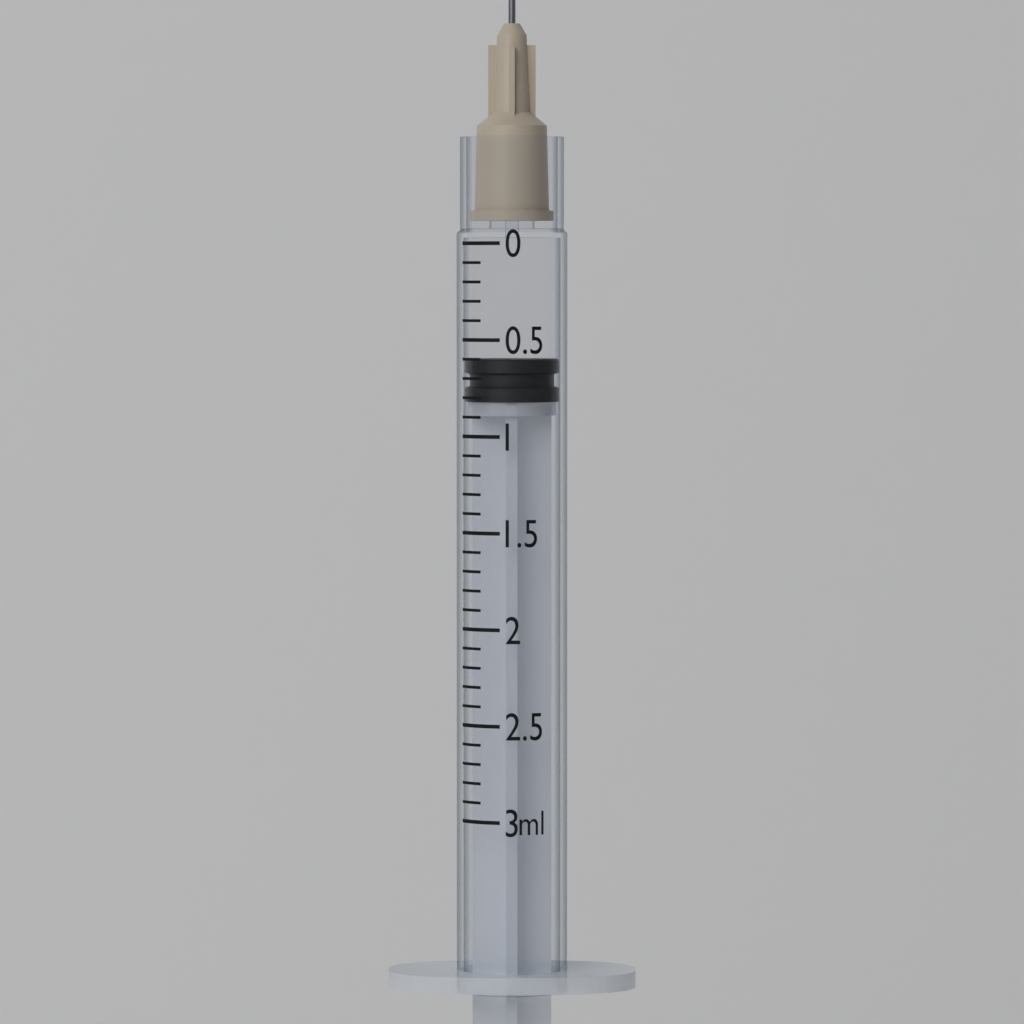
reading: 0.6 ml
